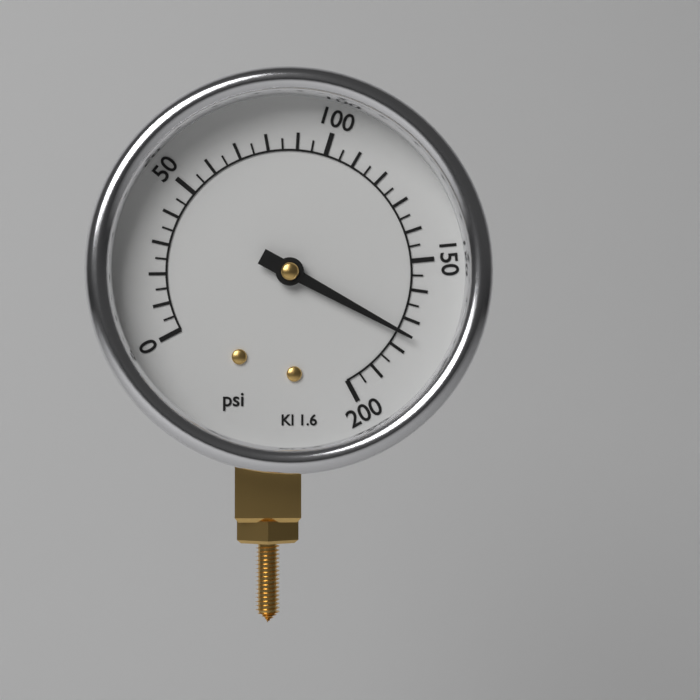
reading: 175 psi
